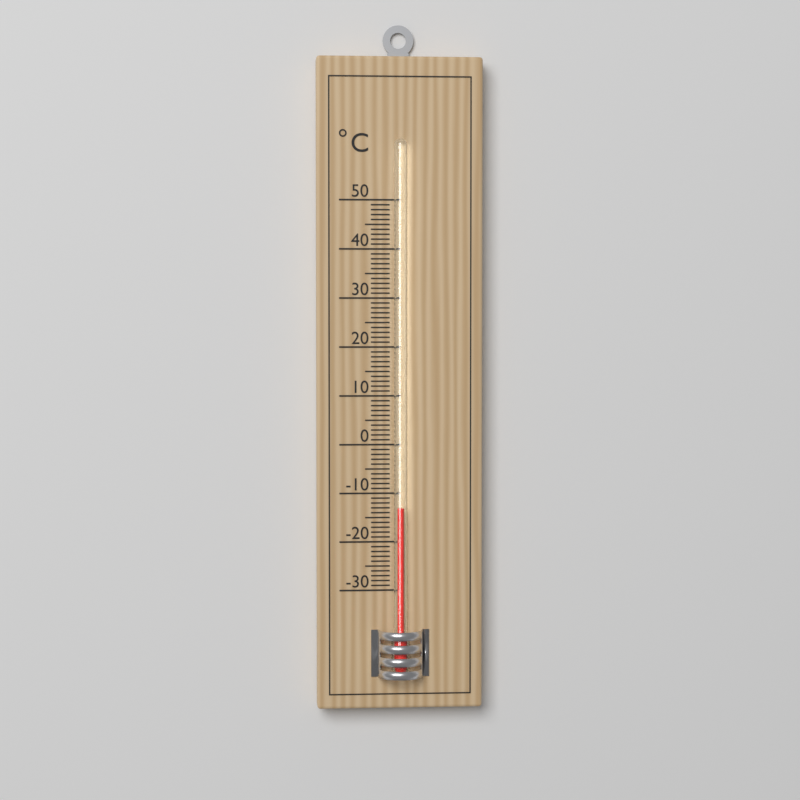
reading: -13 °C
